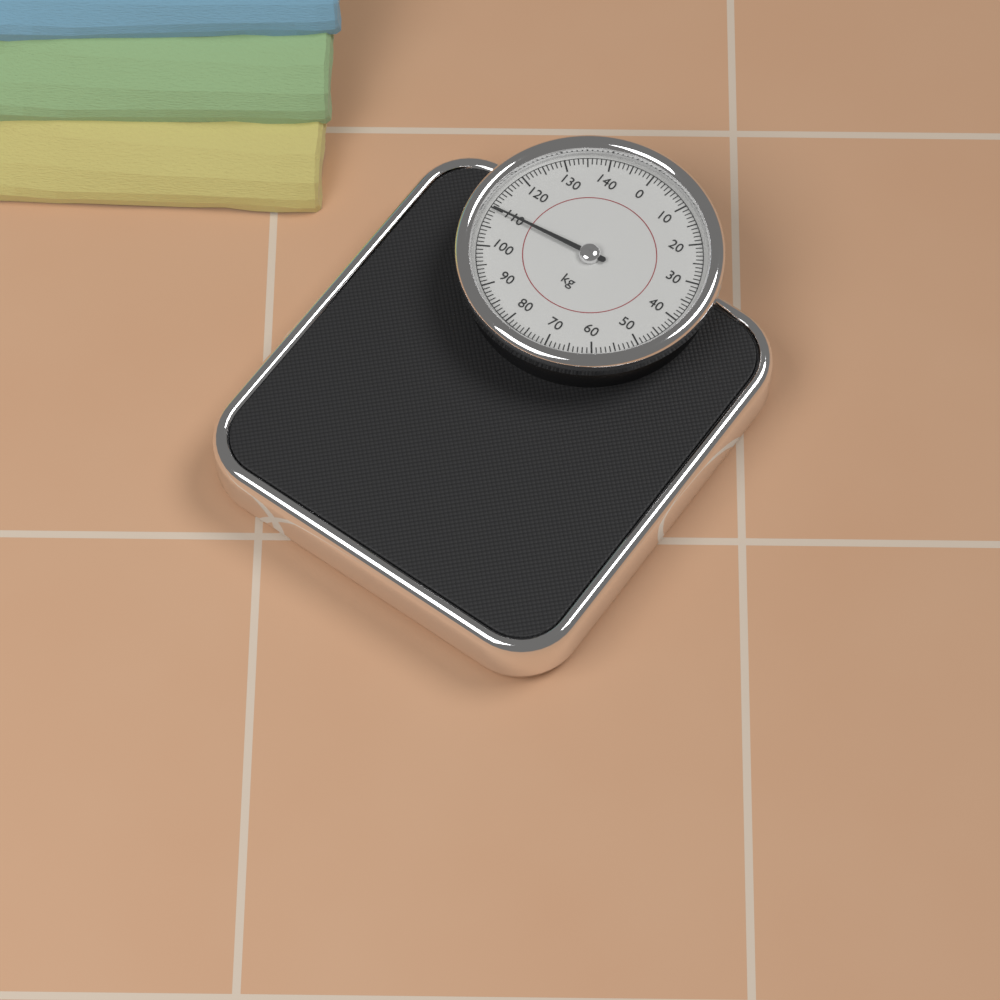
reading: 110 kg
